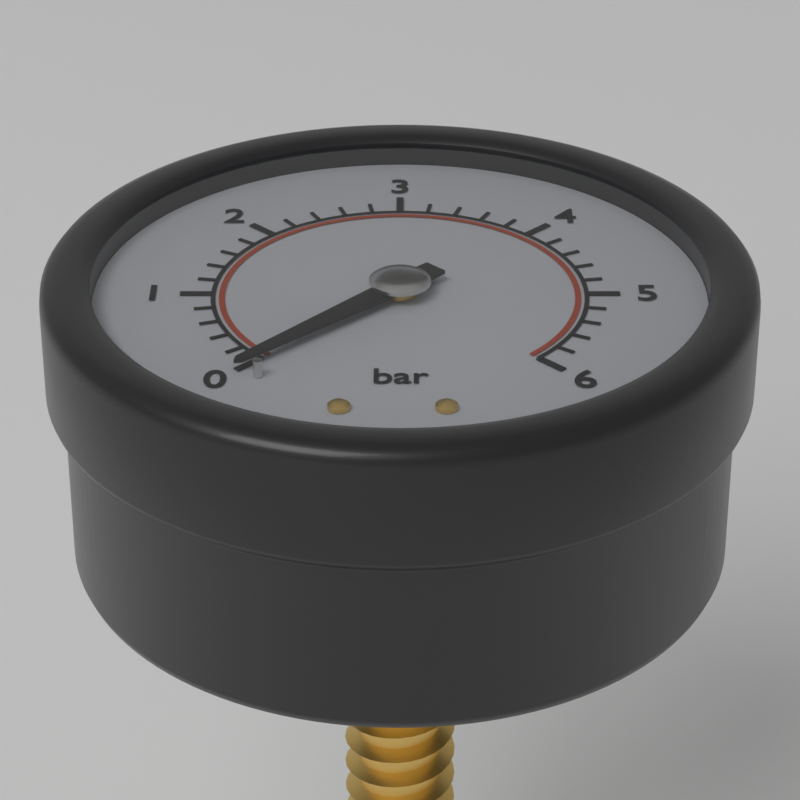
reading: 0.0 bar
